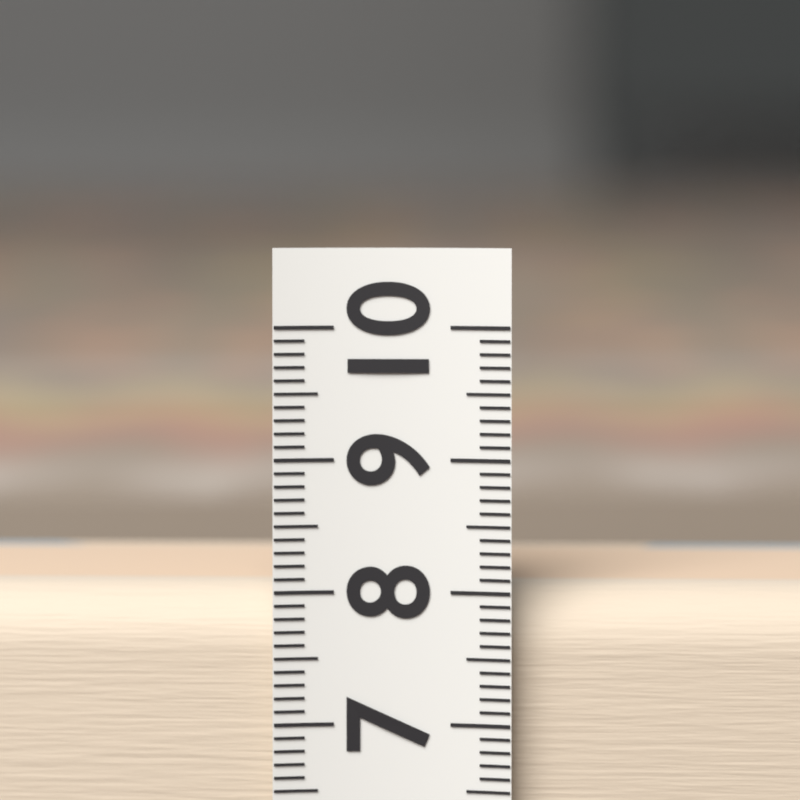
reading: 8.0 (no unit)
